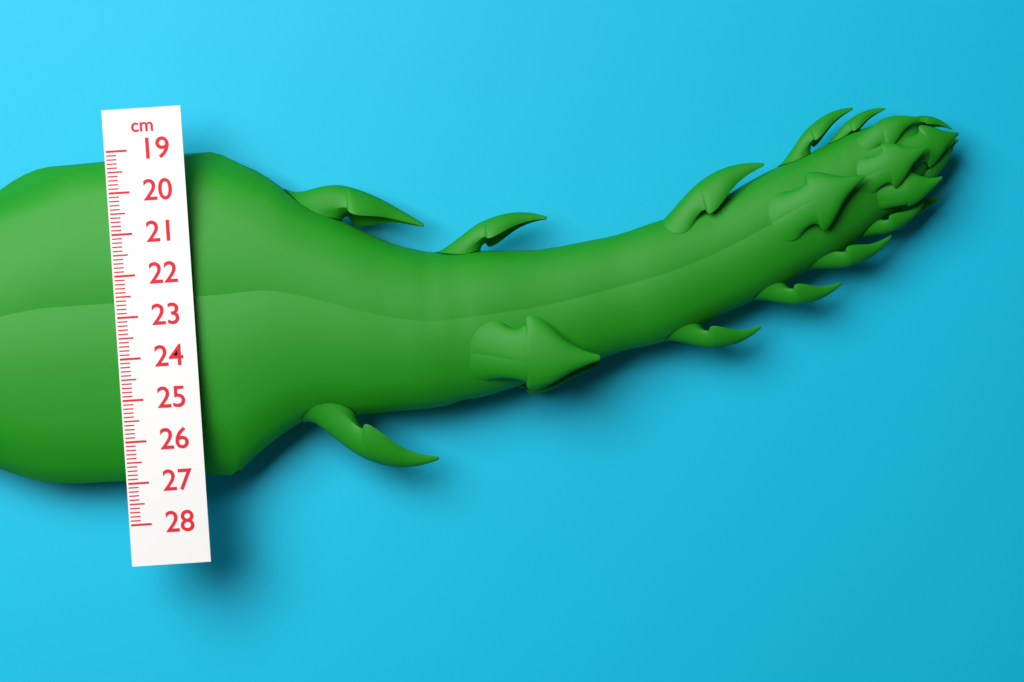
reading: 27.1 cm
